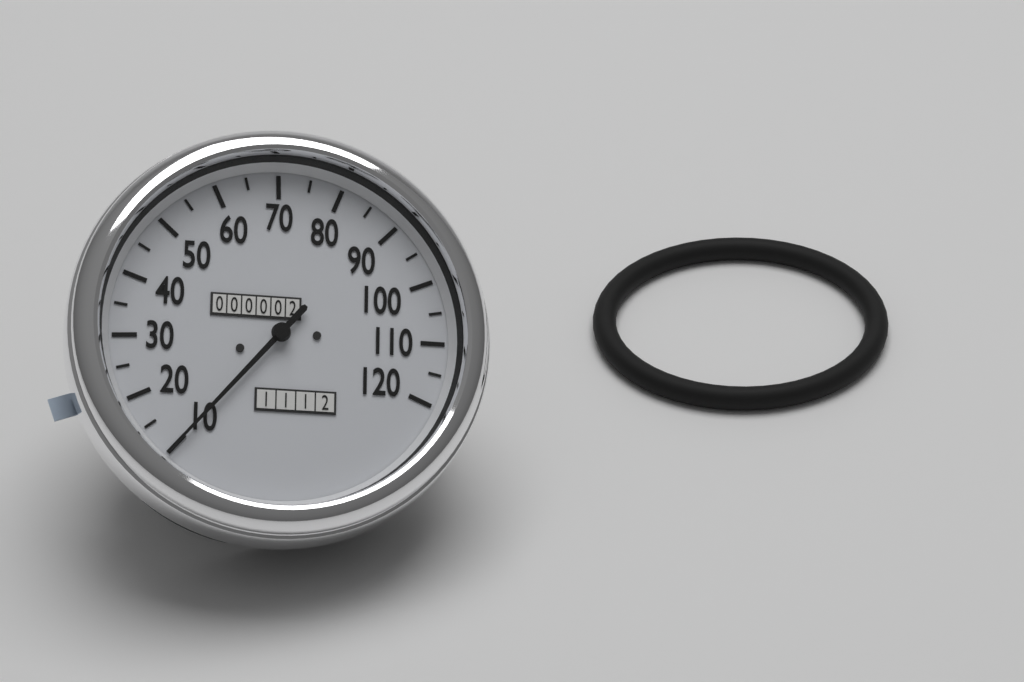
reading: 10 (no unit)
